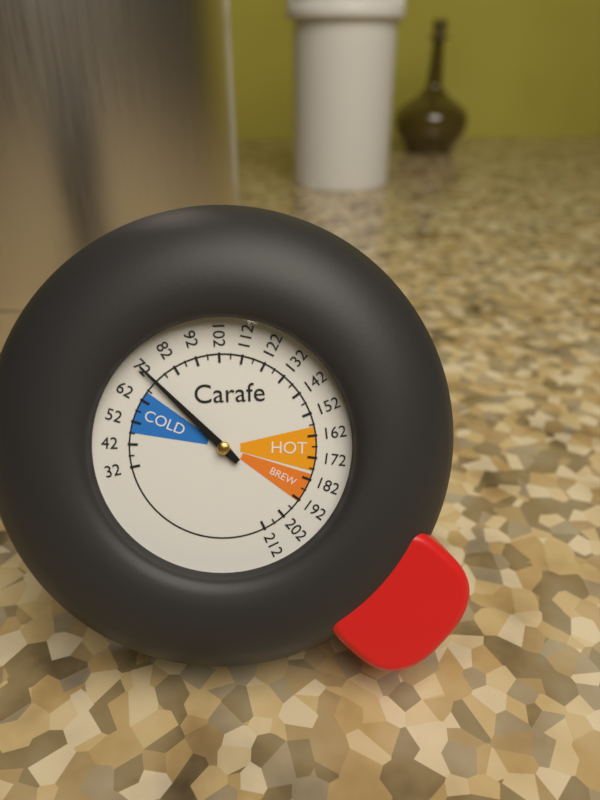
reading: 72 (no unit)
